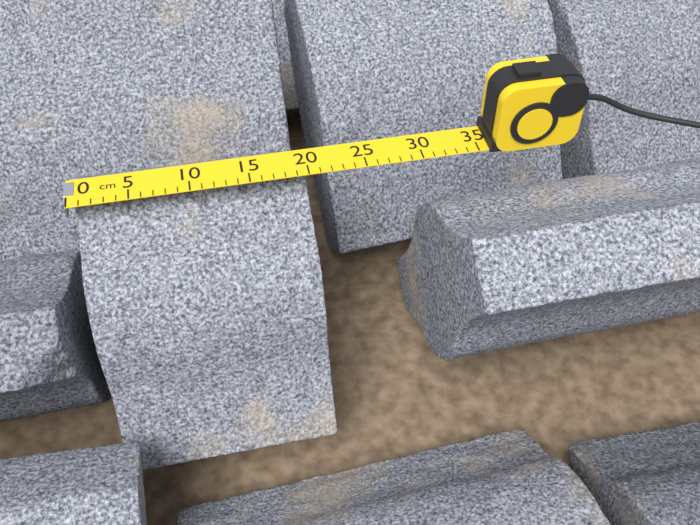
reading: 20 cm
